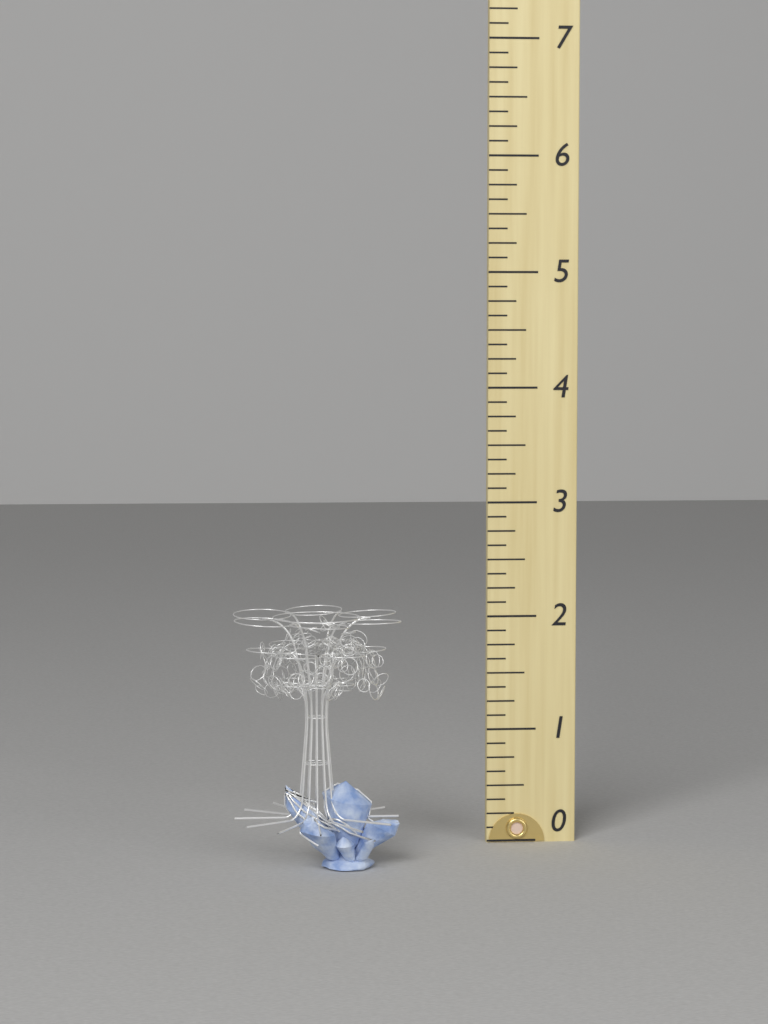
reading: 2.125 (no unit)
